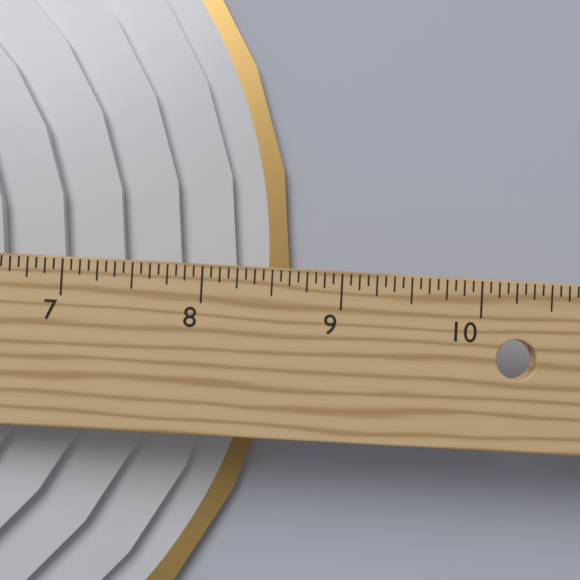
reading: 8.6250 in
